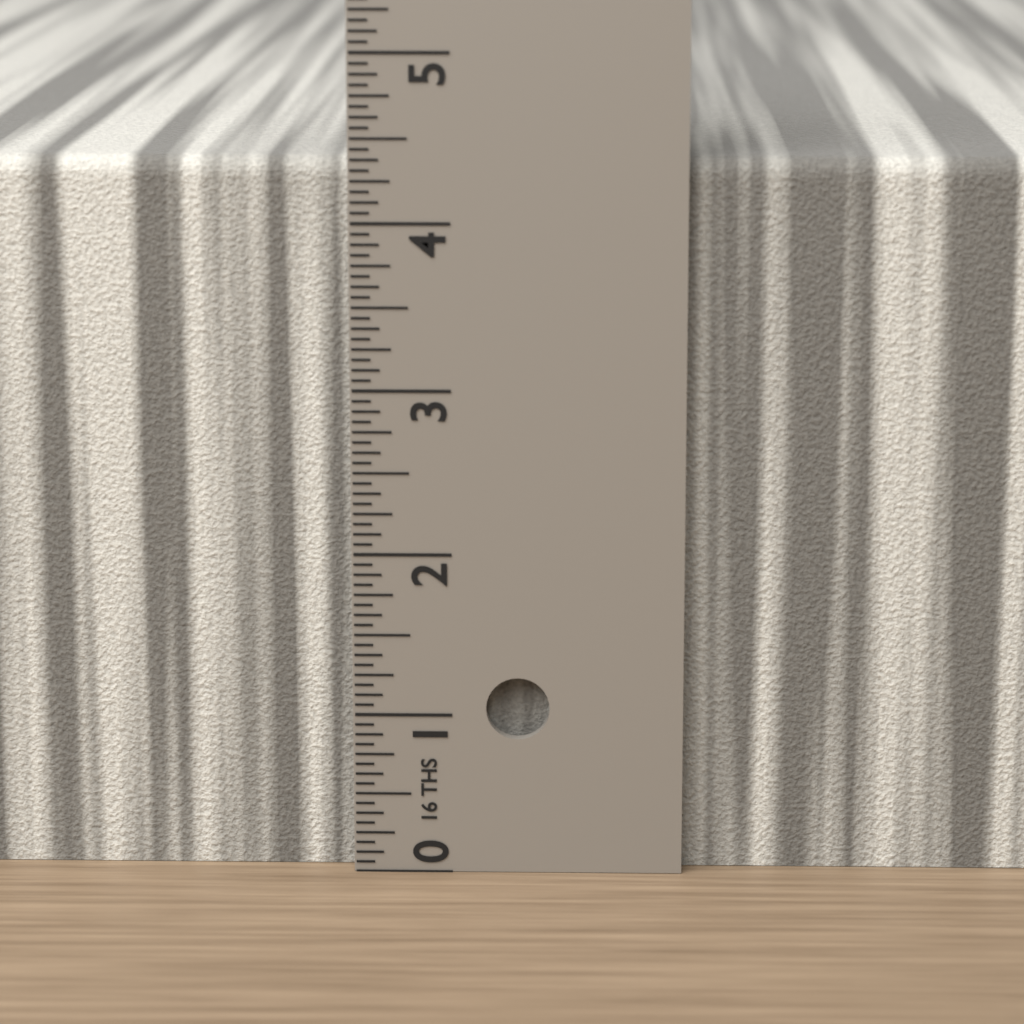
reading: 4.3750 in
